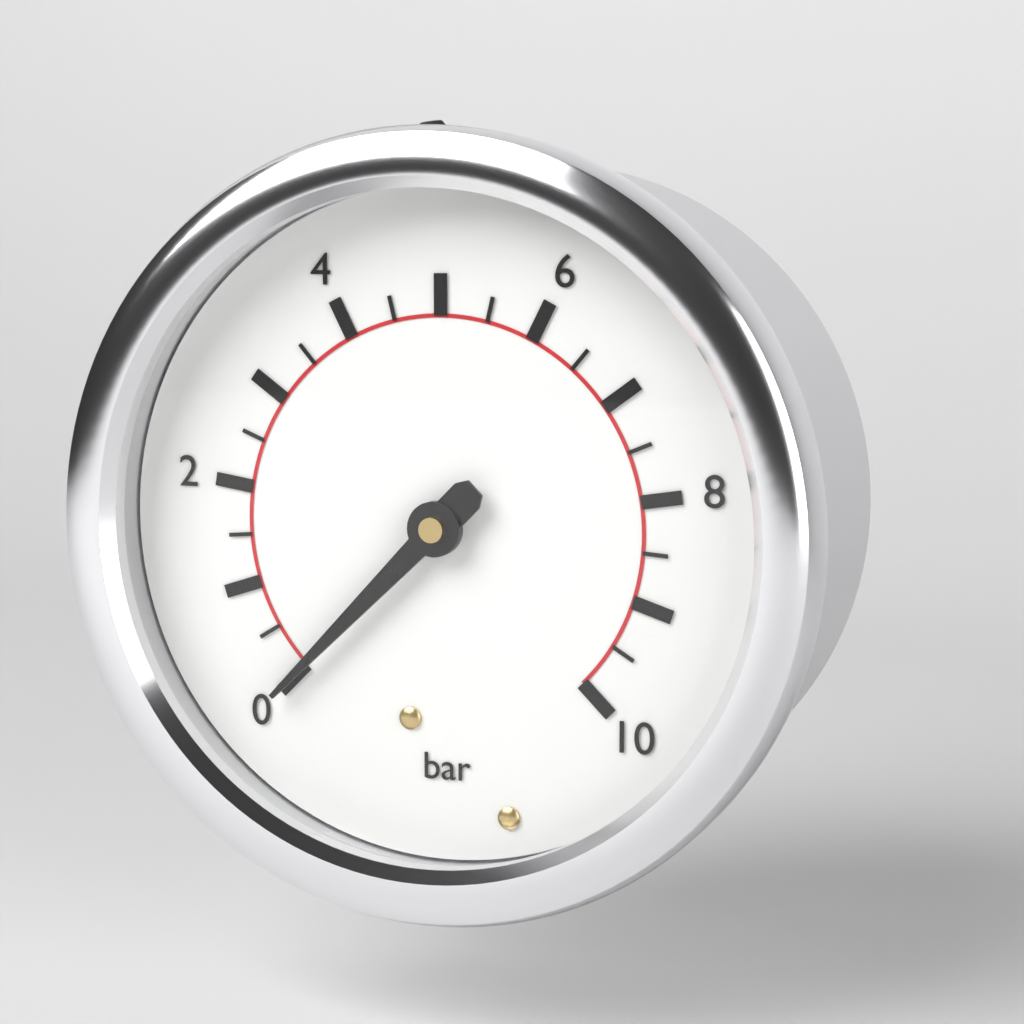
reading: 0.0 bar
